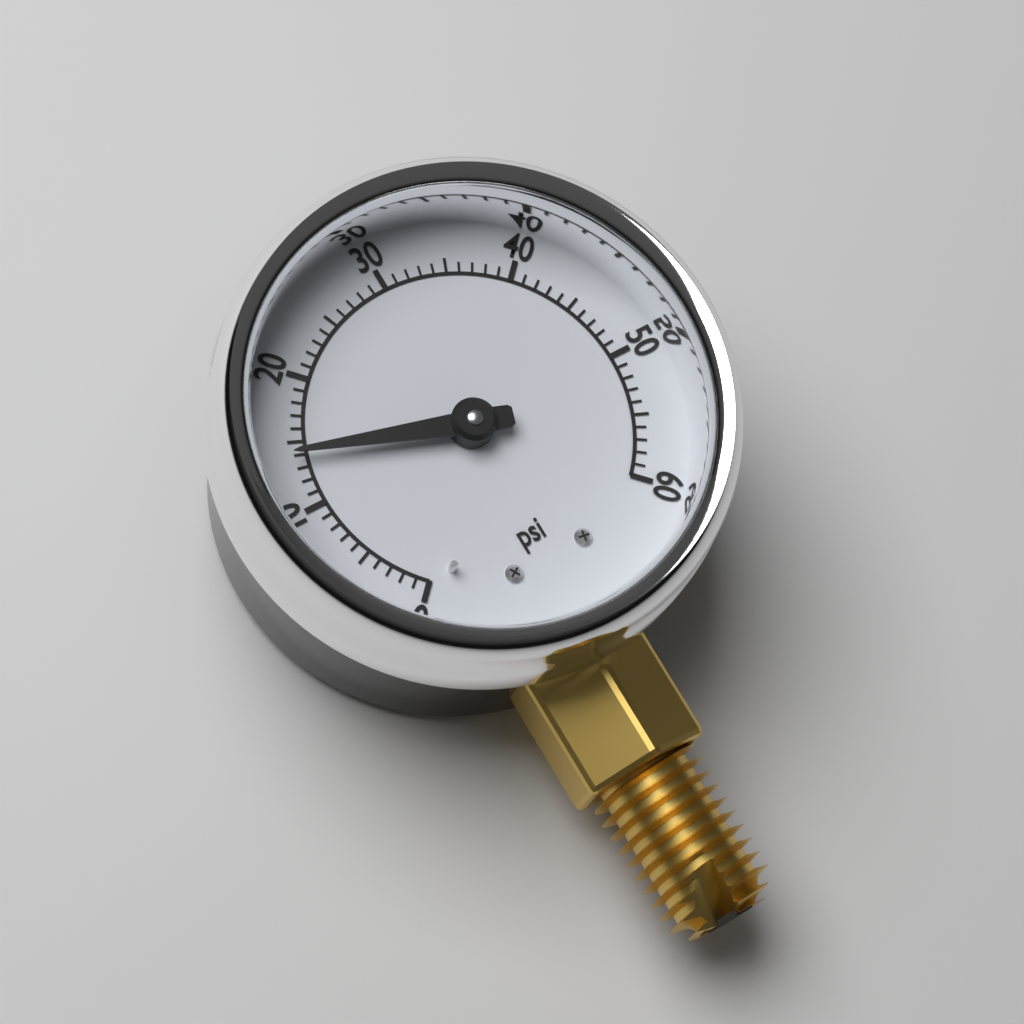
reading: 14 psi
